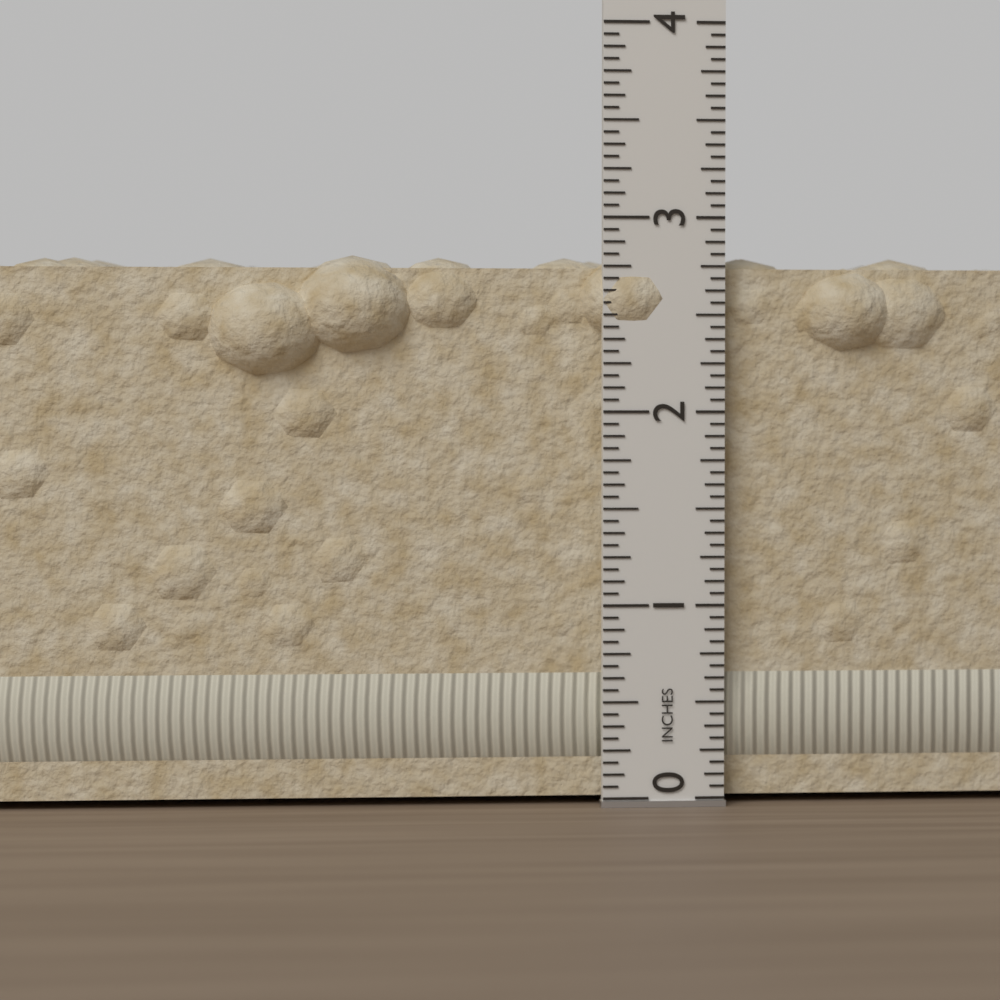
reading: 2.8125 in
